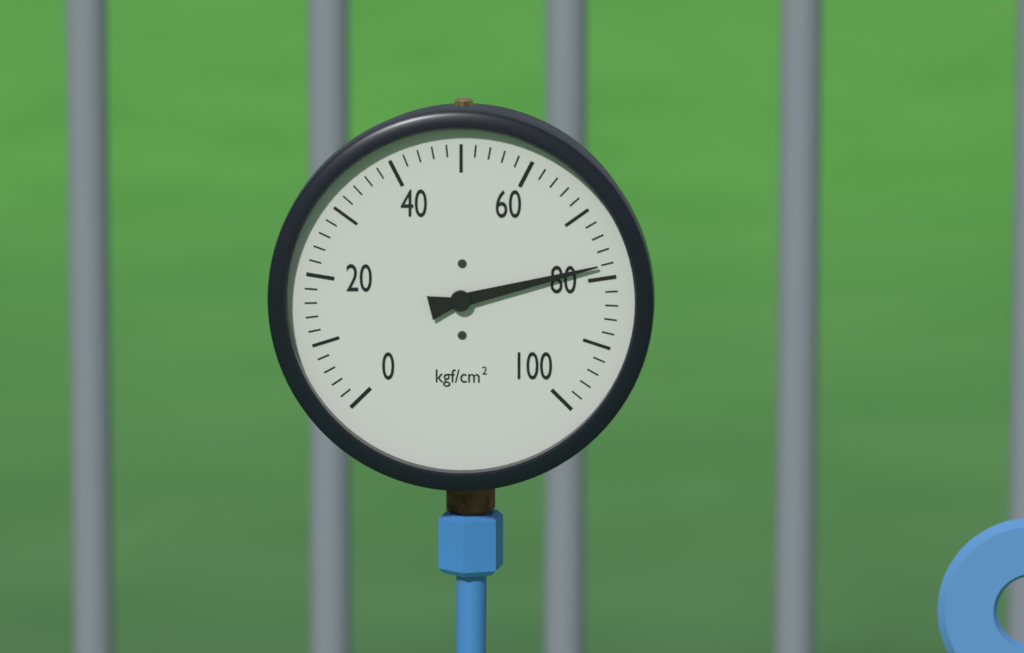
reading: 78 kgf/cm²
